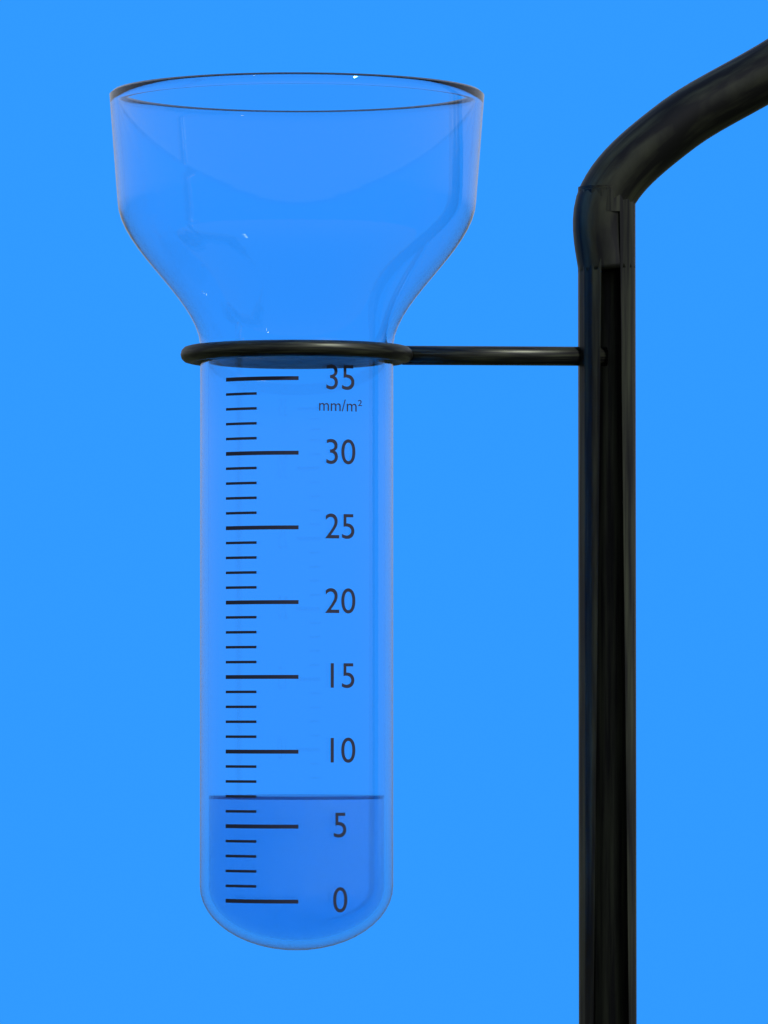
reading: 7 mm/m²
